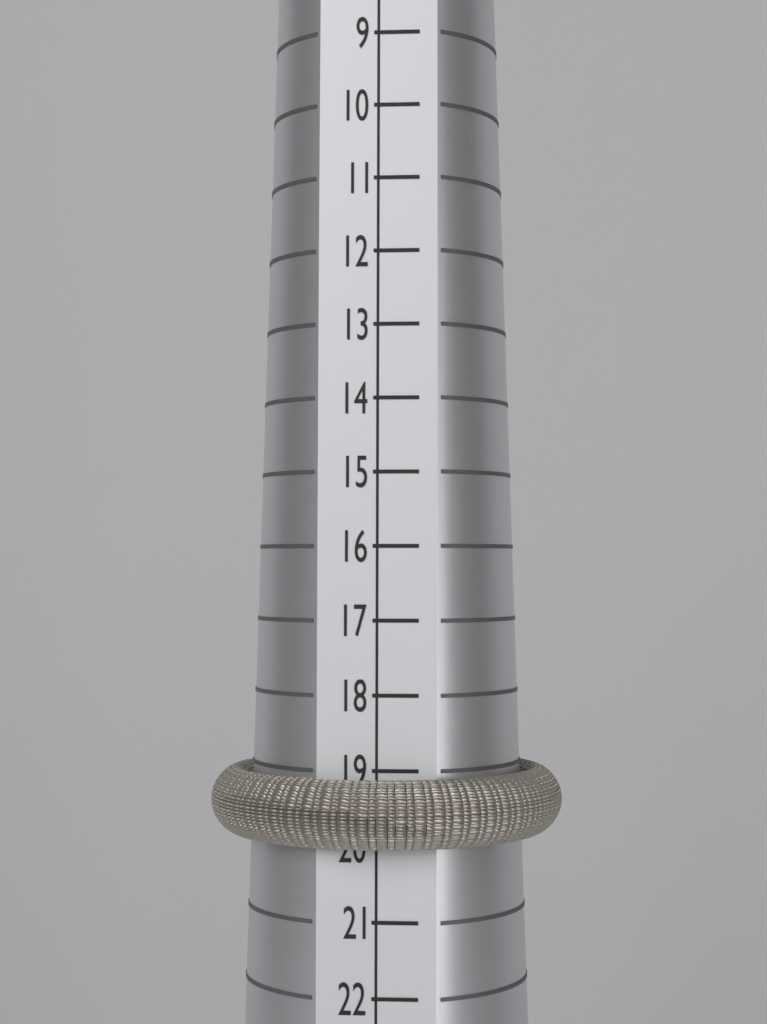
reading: 20 (no unit)
